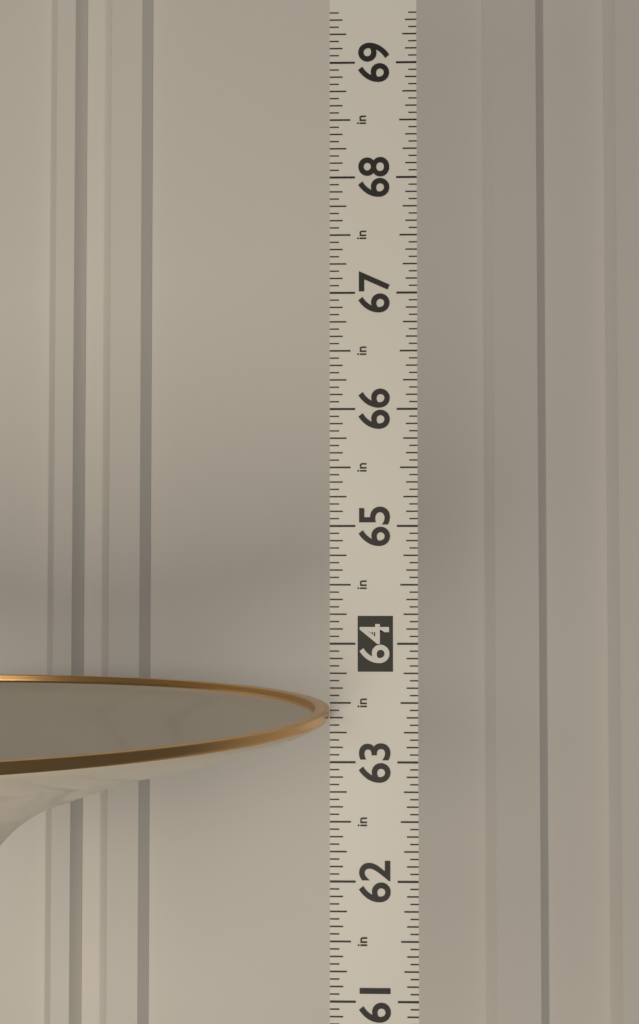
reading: 63.4375 in
